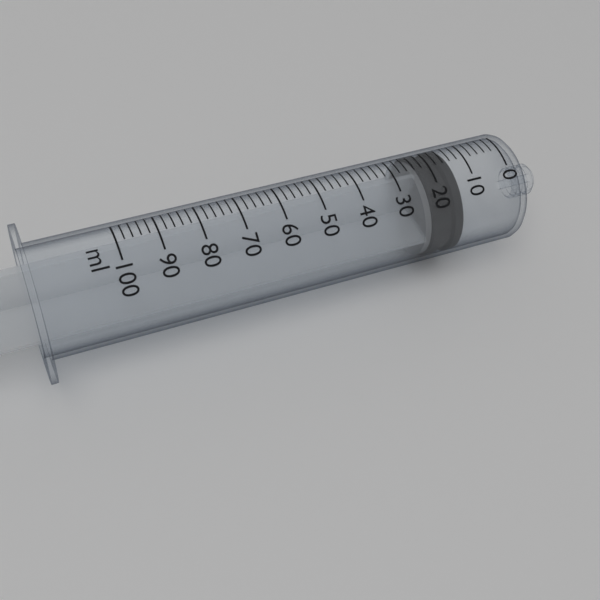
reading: 14 ml
